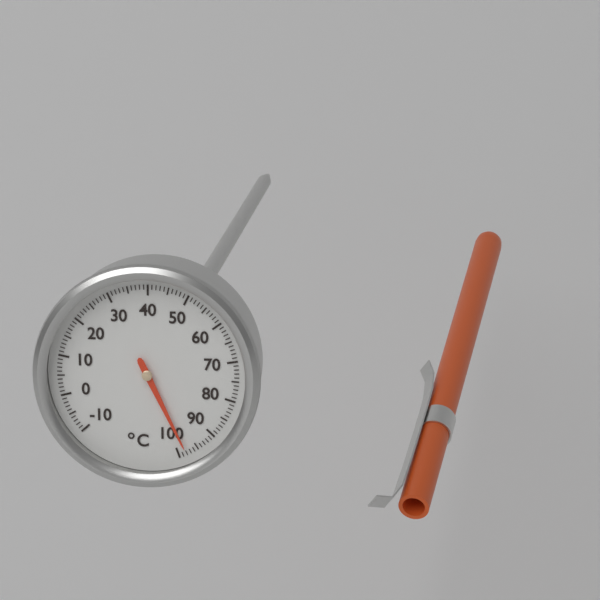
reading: 98 °C
